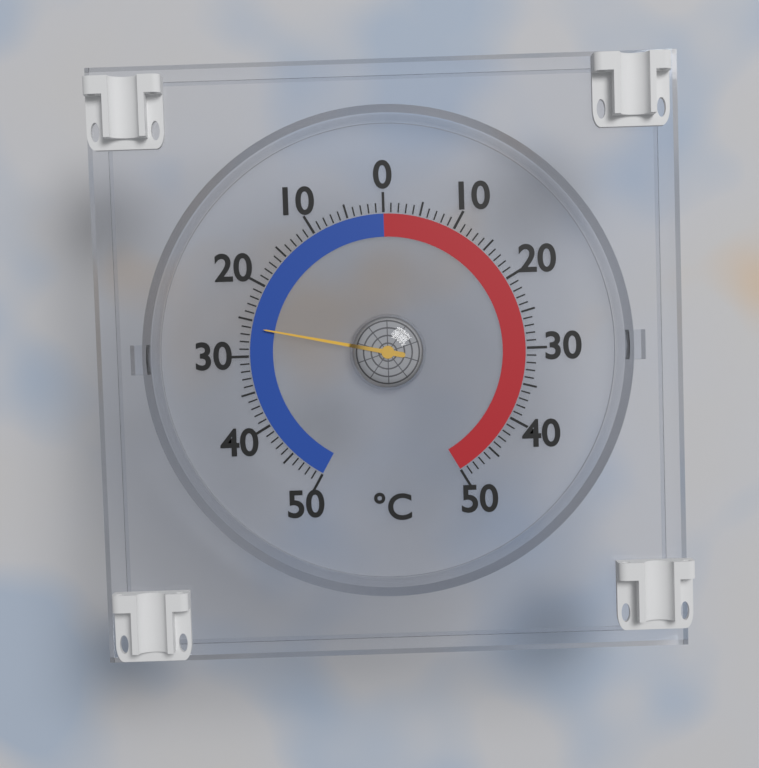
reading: -26 °C
